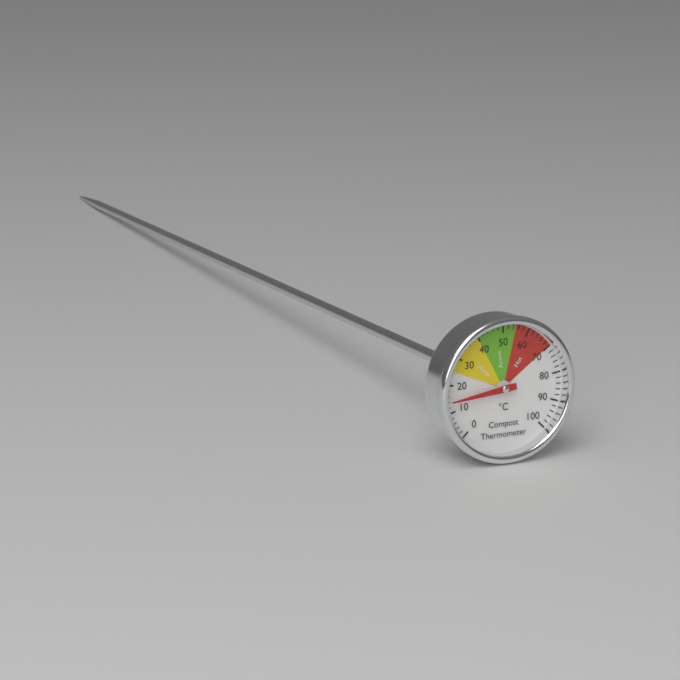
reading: 14 °C
